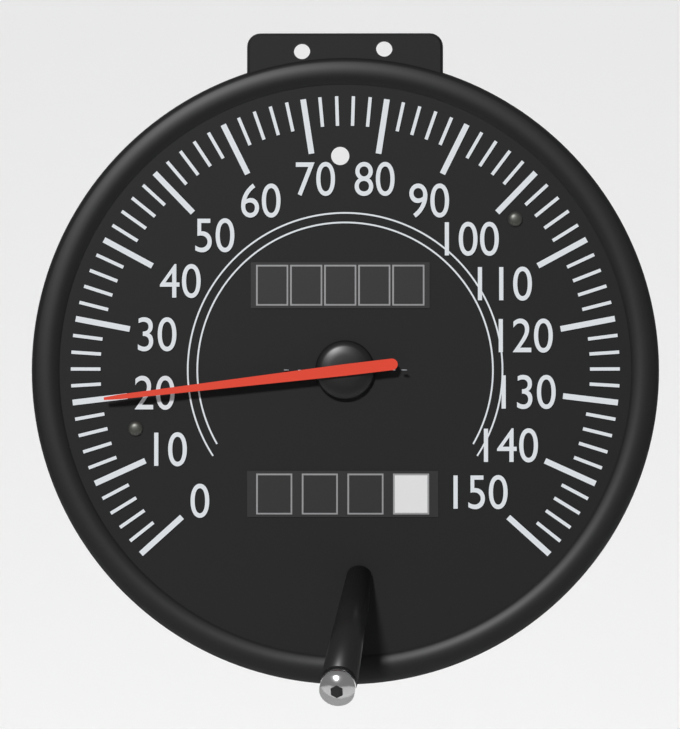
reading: 20 mph
